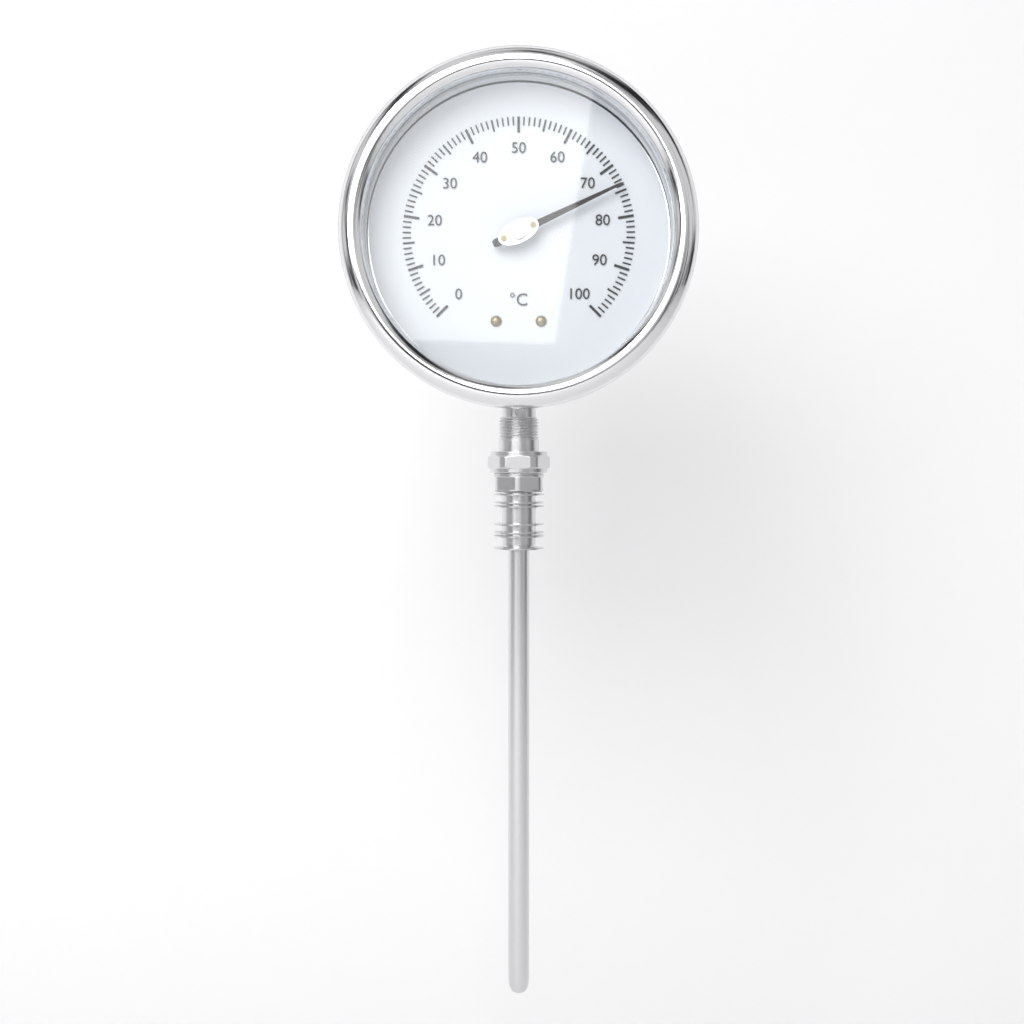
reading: 74 °C
